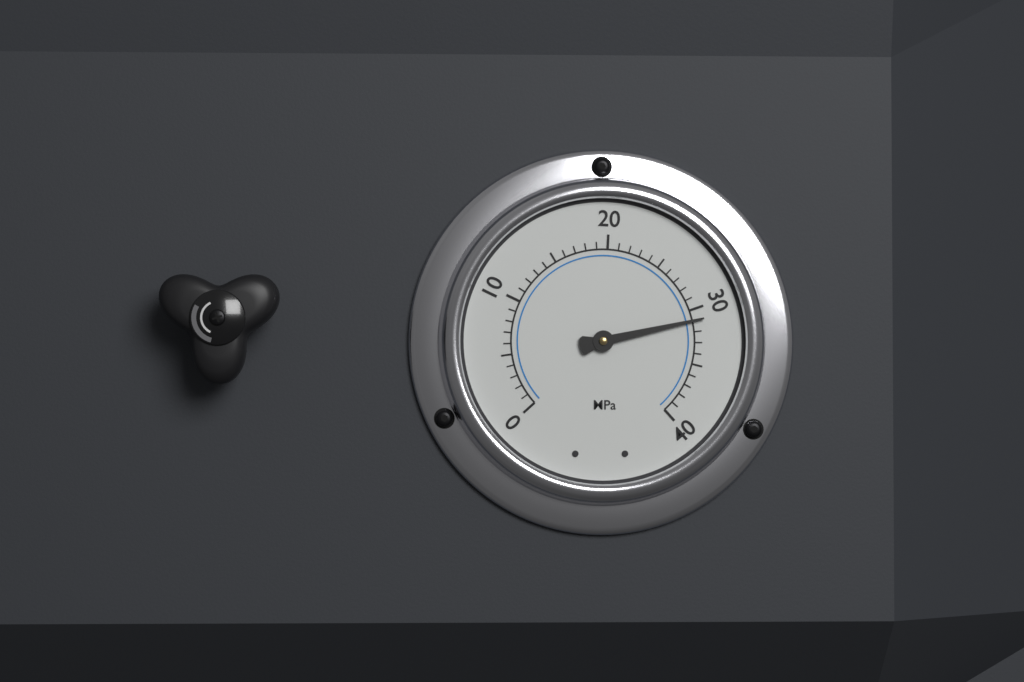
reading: 31 MPa
